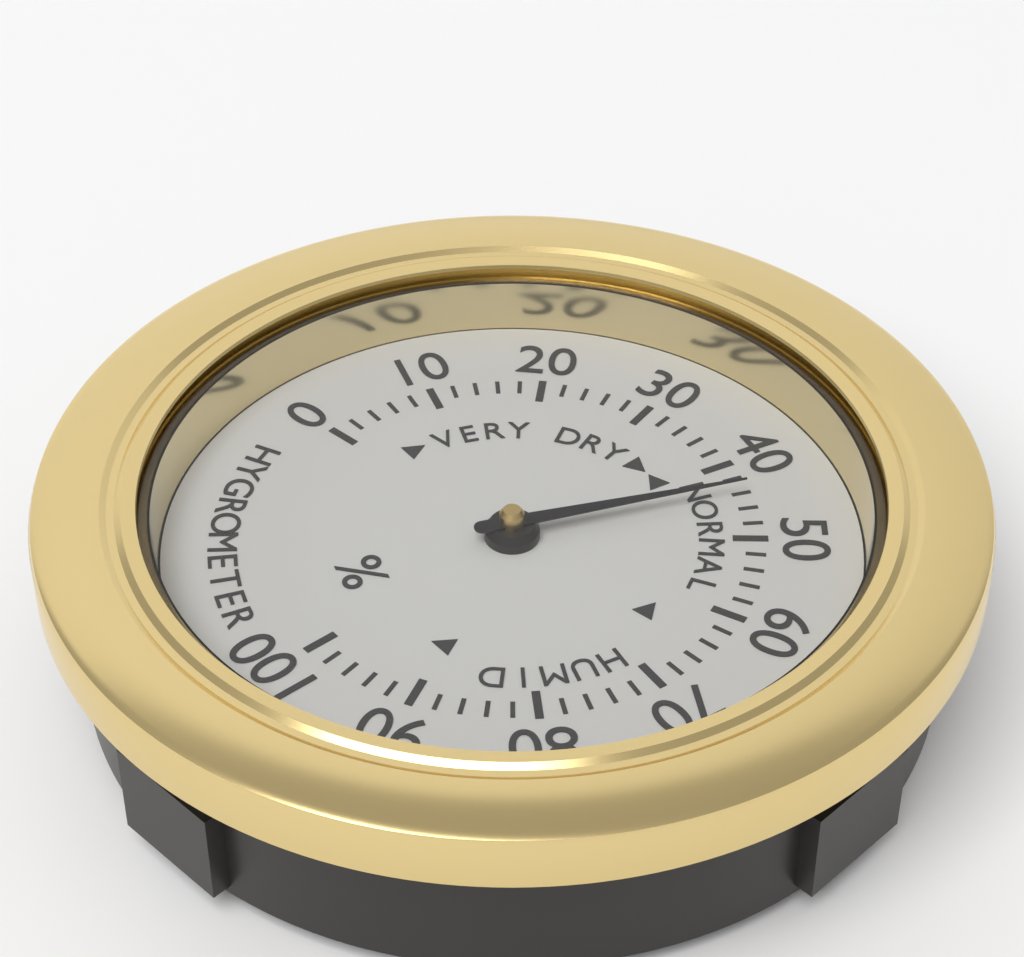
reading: 44 %
